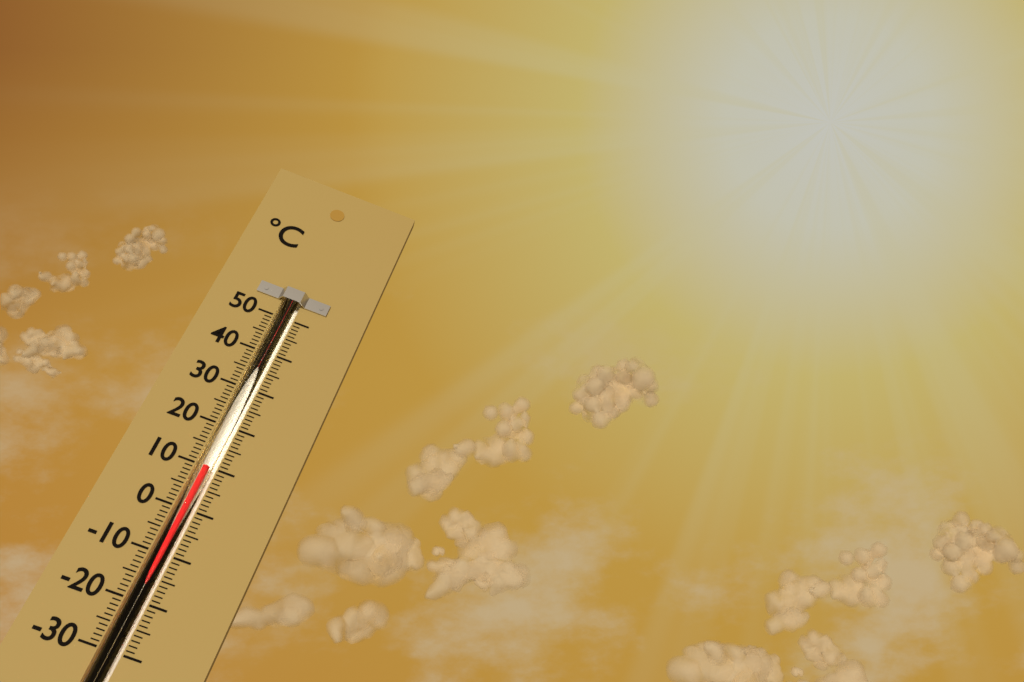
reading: 10 °C
